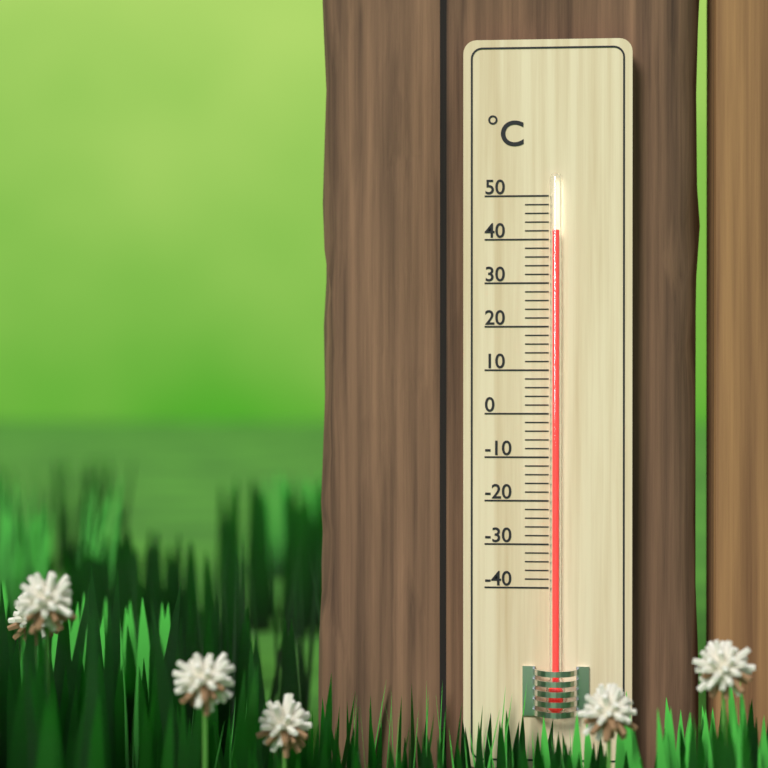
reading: 42 °C
